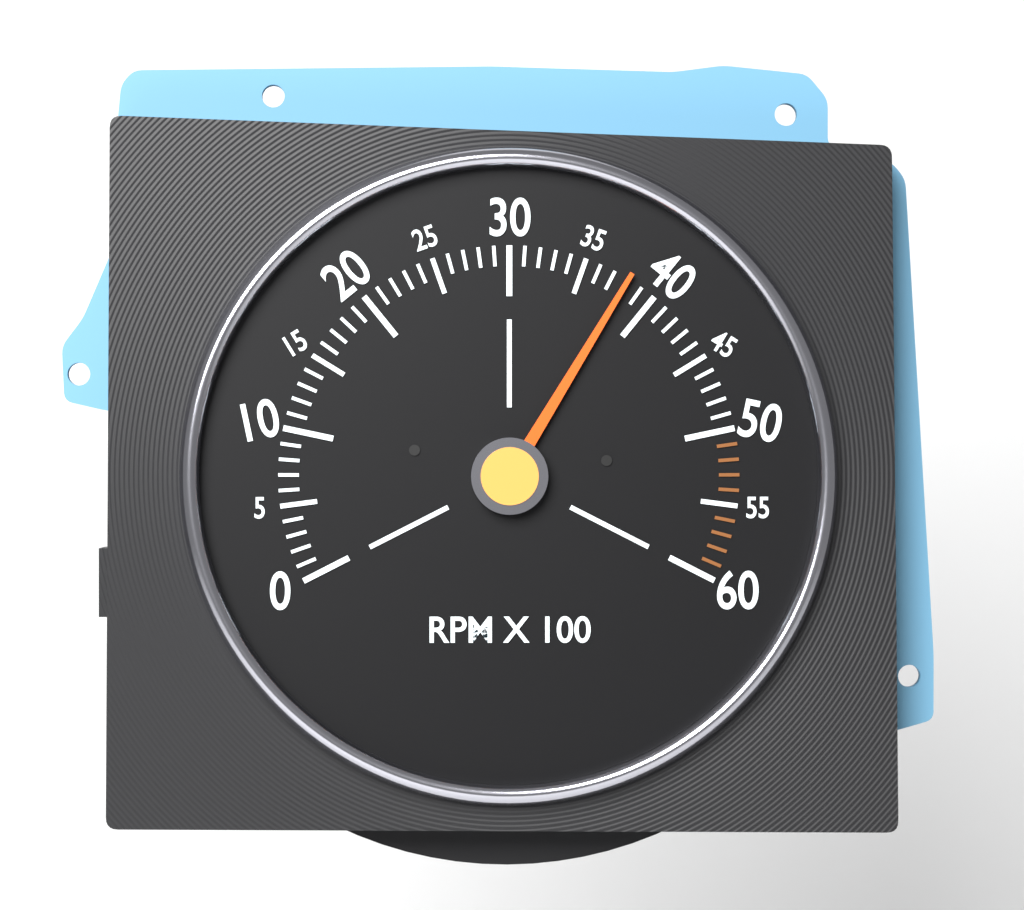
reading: 3800 RPM
